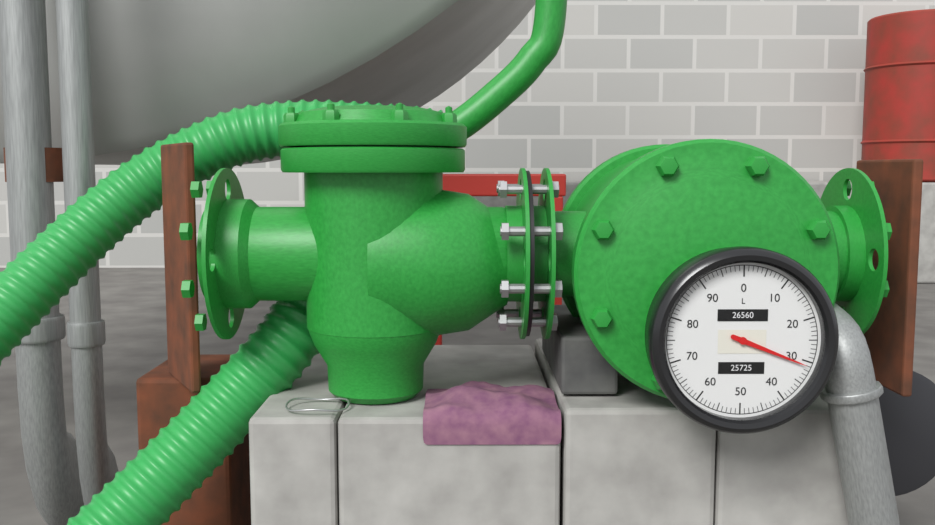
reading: 31 L
